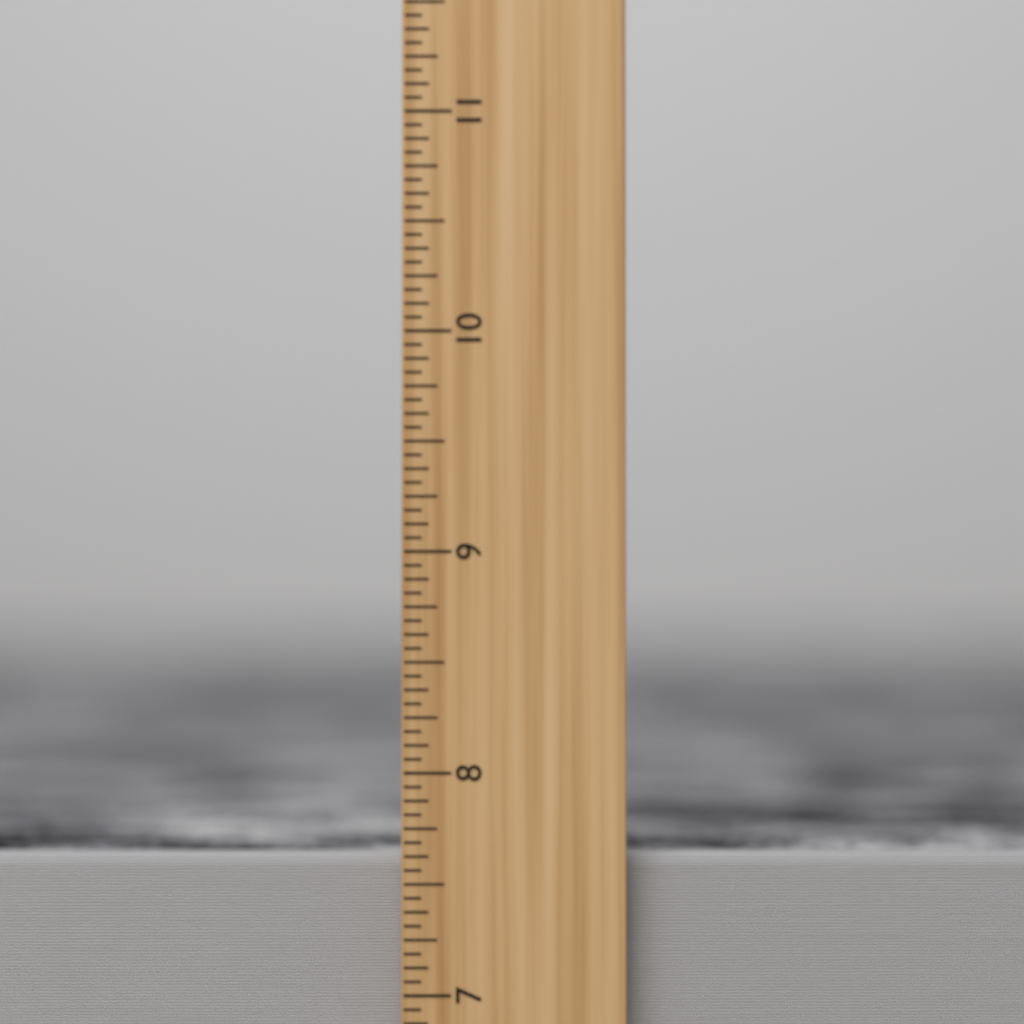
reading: 7.6250 inch
